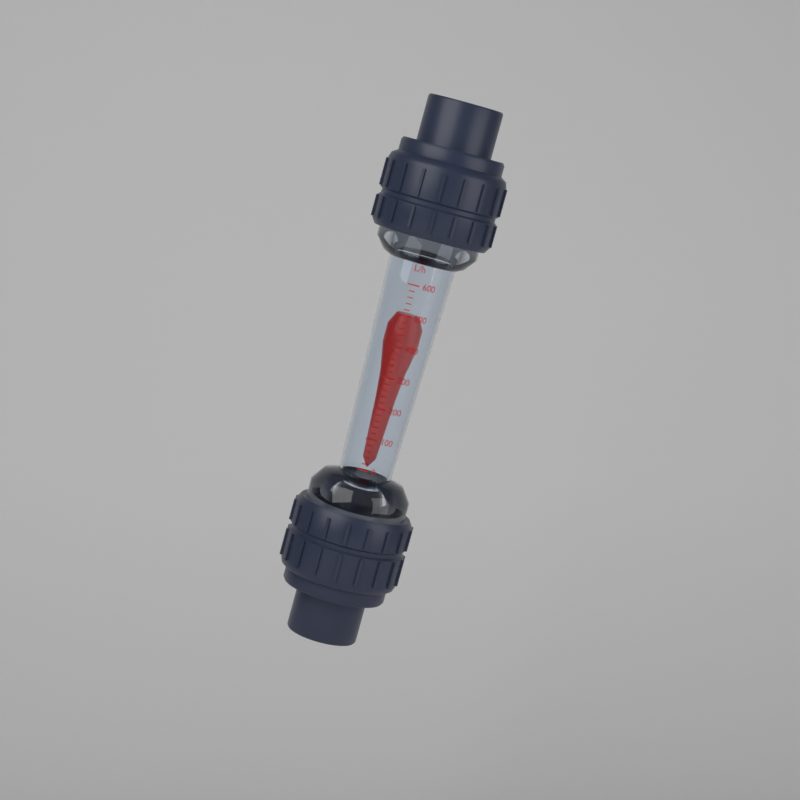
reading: 500 L/h
